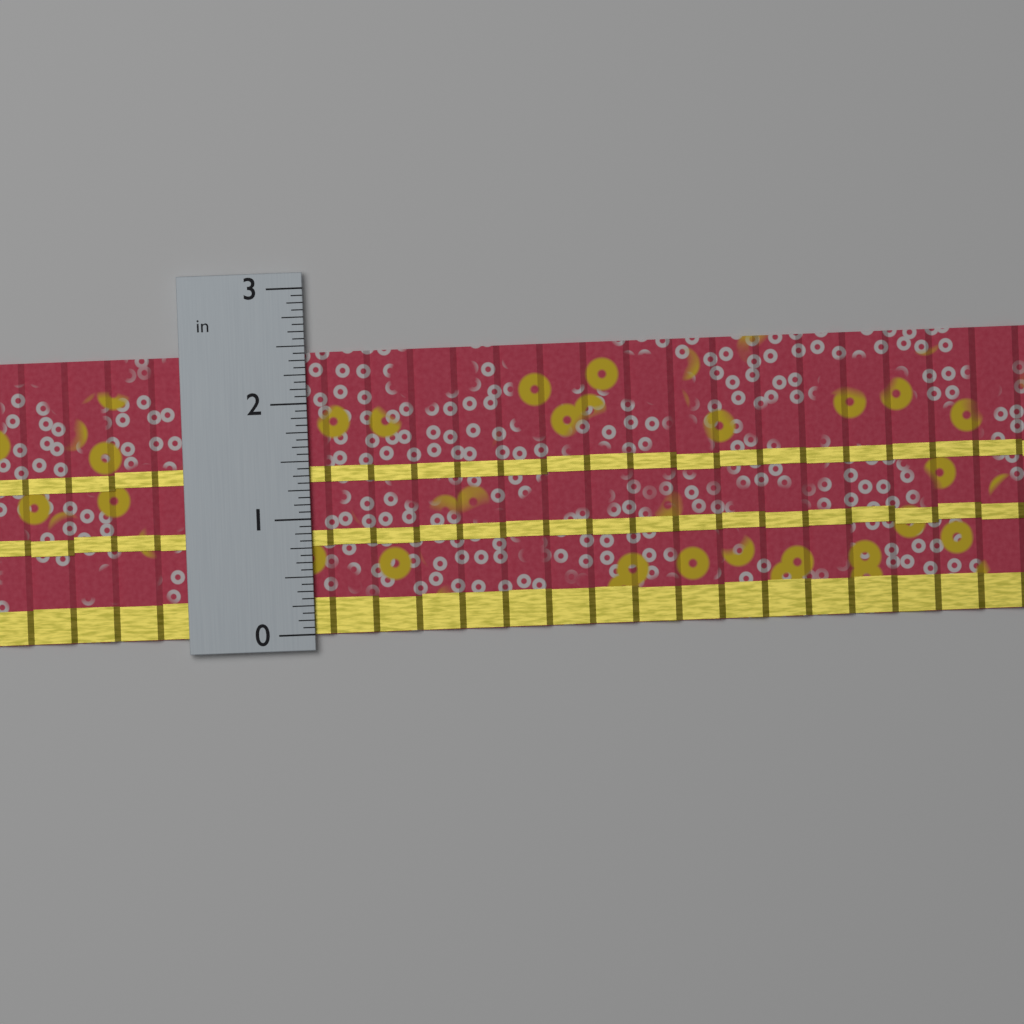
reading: 2.4375 in
